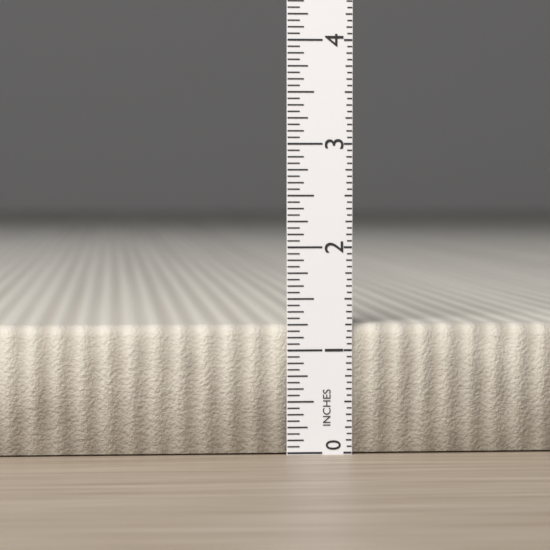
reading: 1.2500 in
